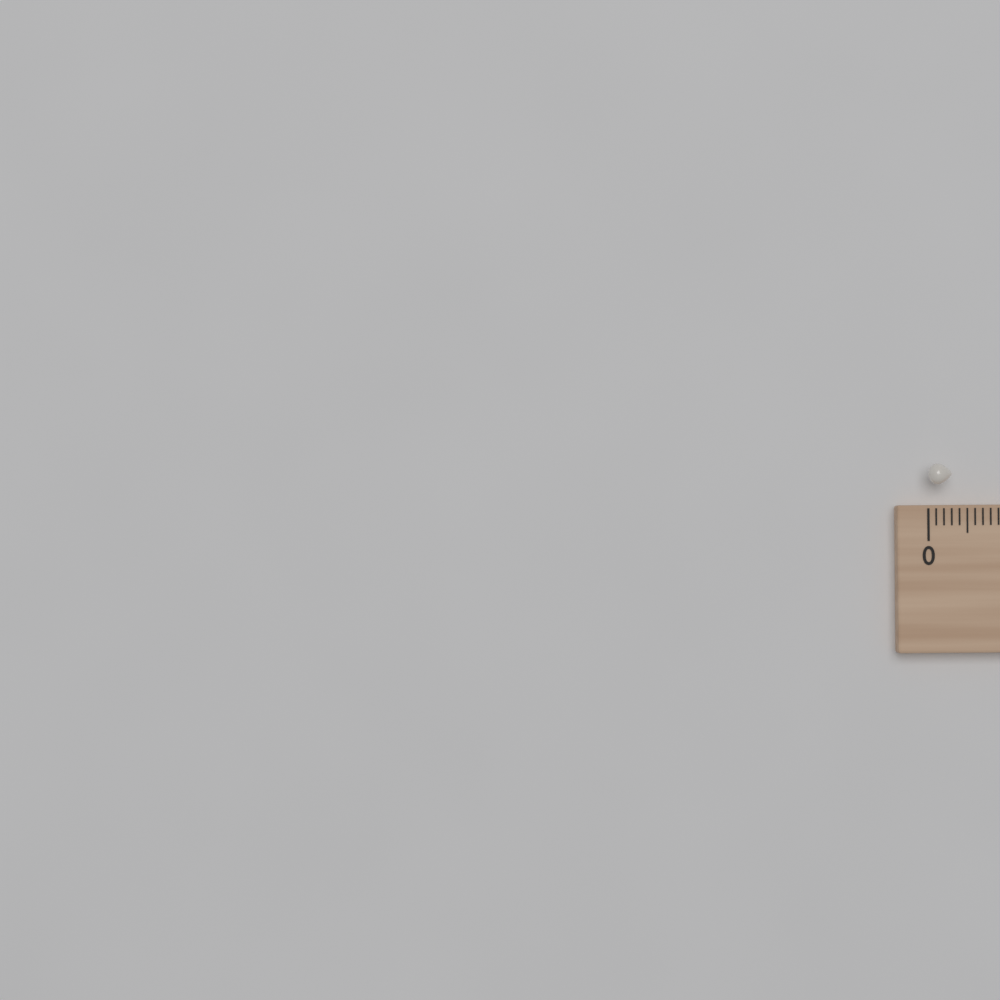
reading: 0.3 cm
